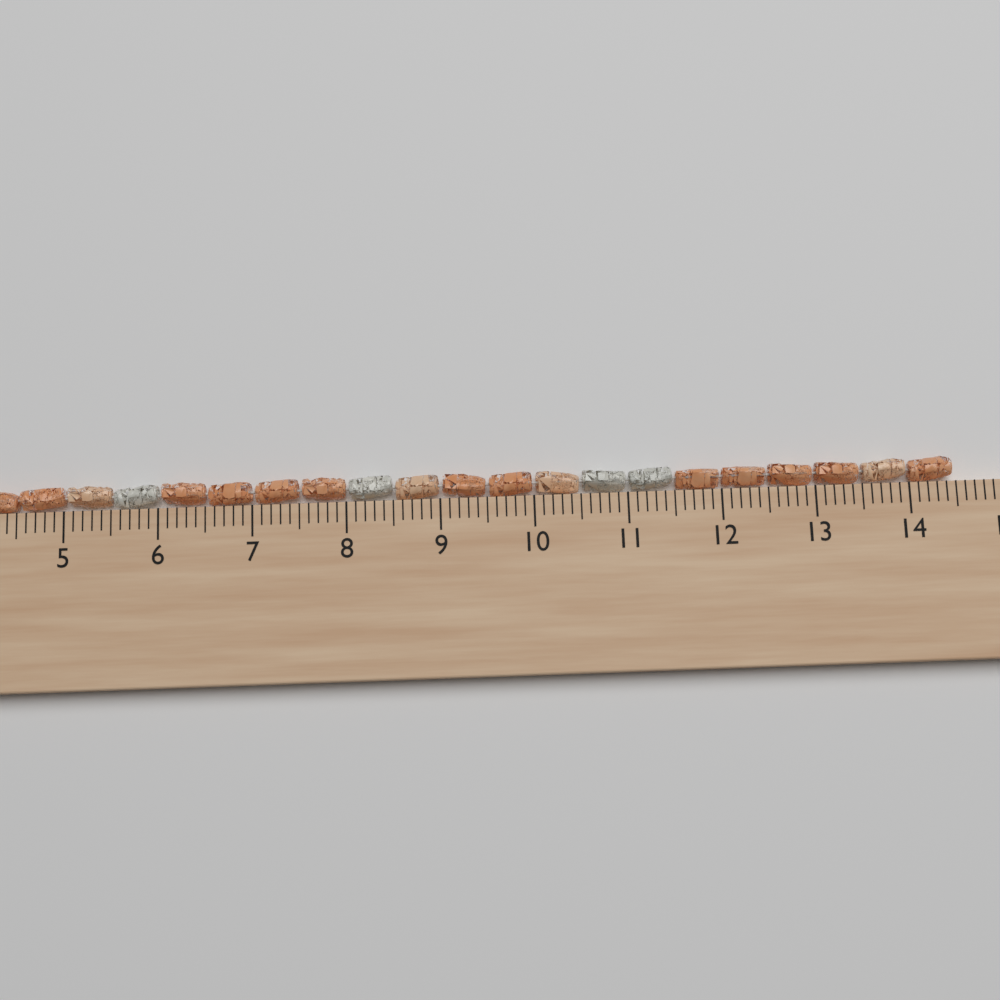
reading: 14.5 cm
